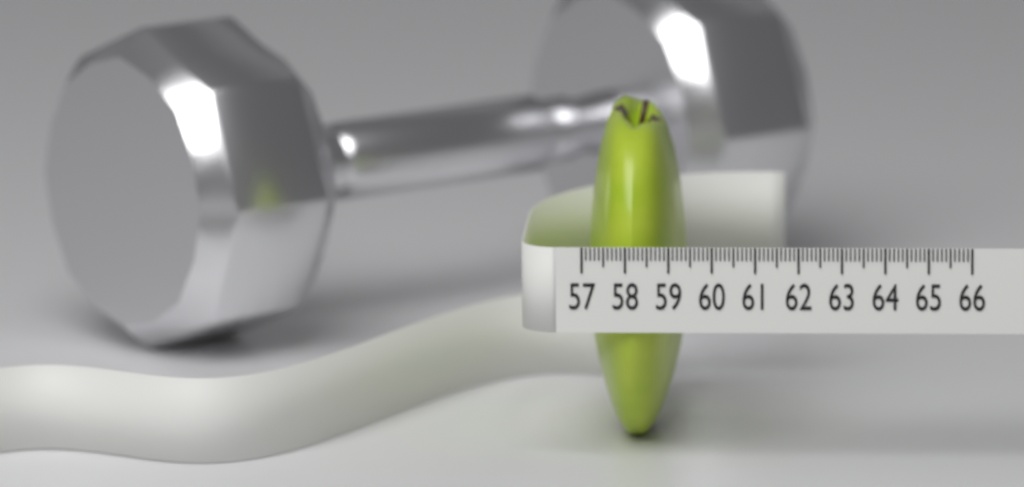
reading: 59.3 (no unit)
